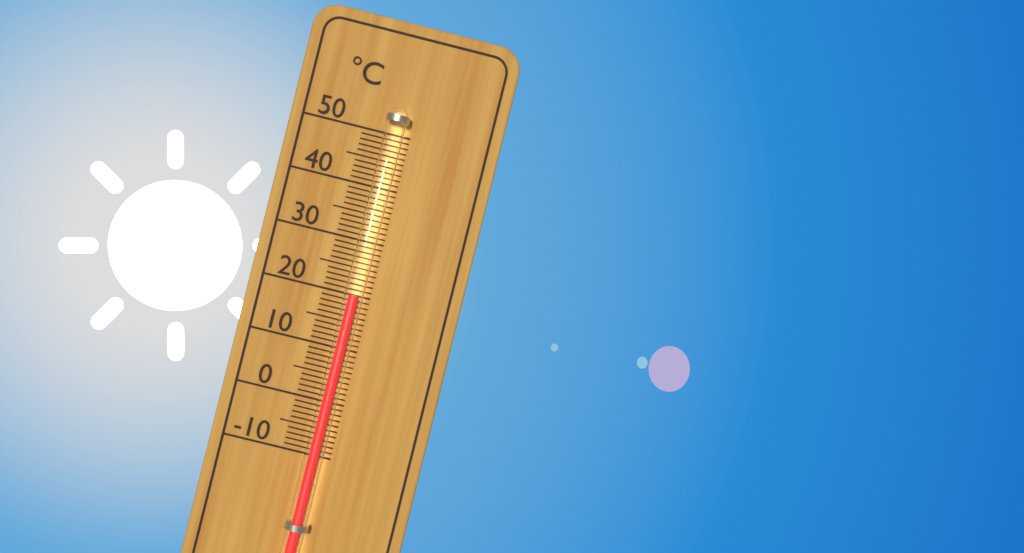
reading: 20 °C
